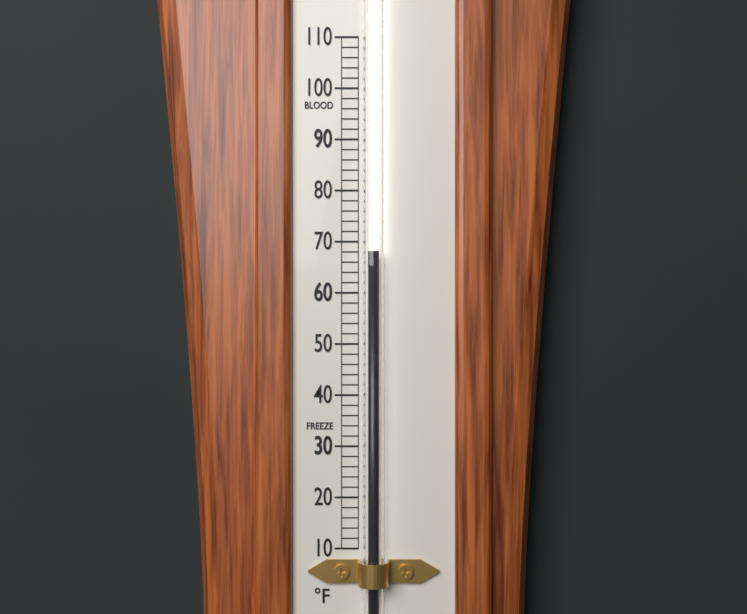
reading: 68 °F
